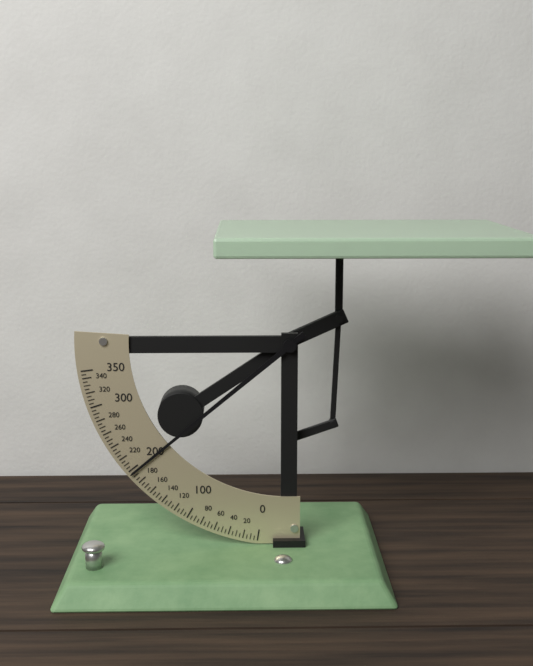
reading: 195 (no unit)
